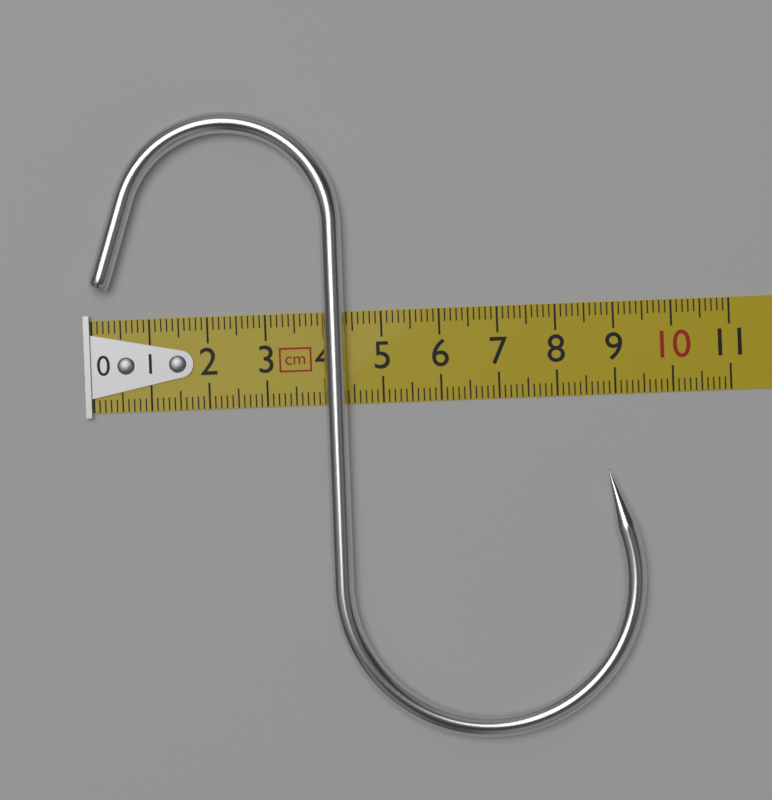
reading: 9.4 cm
